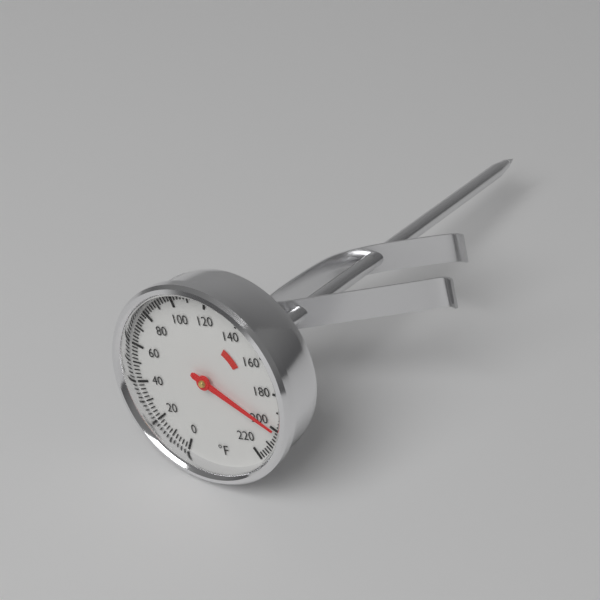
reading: 200 °F
